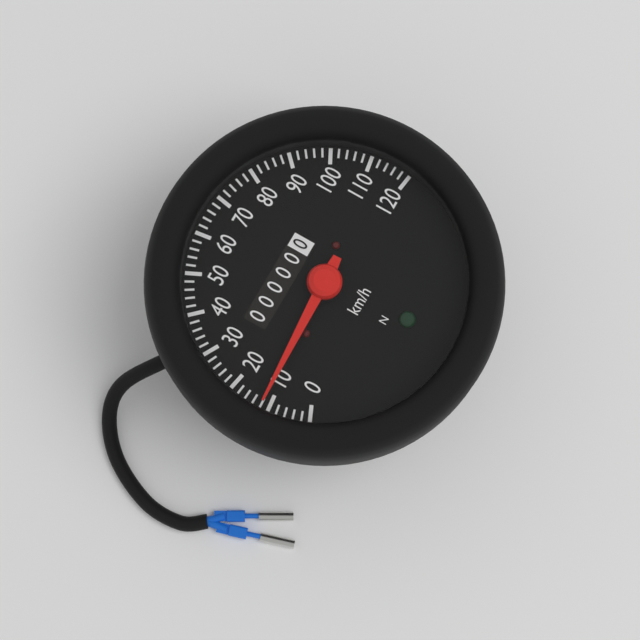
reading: 12 km/h
